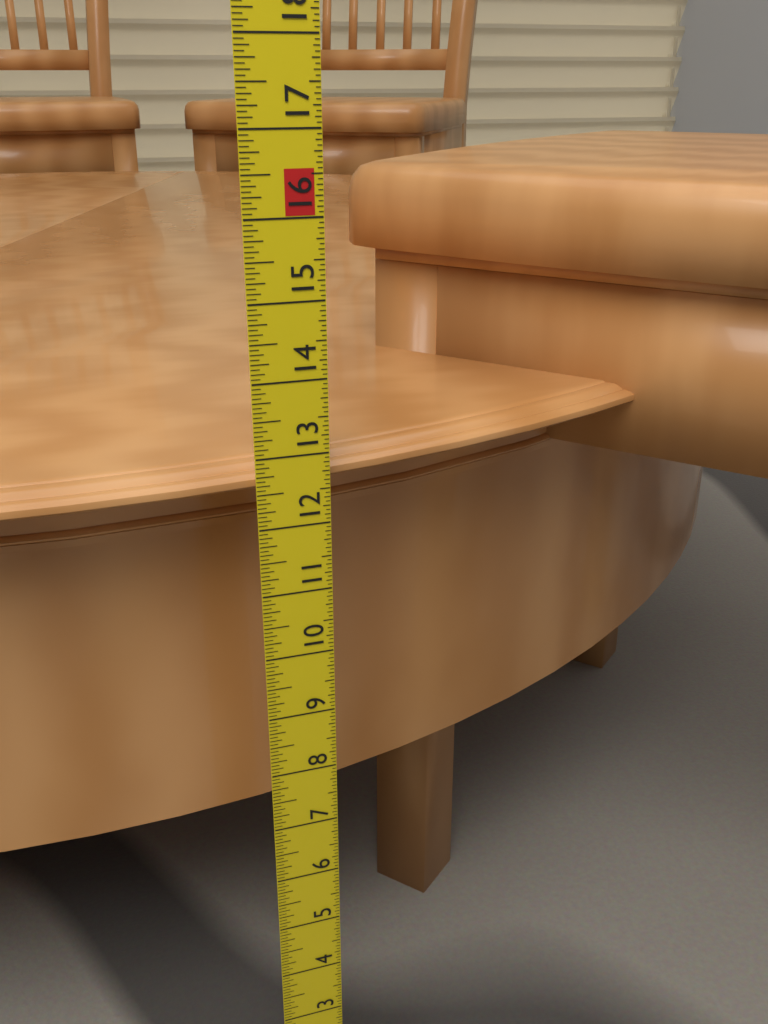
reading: 12.8125 in
